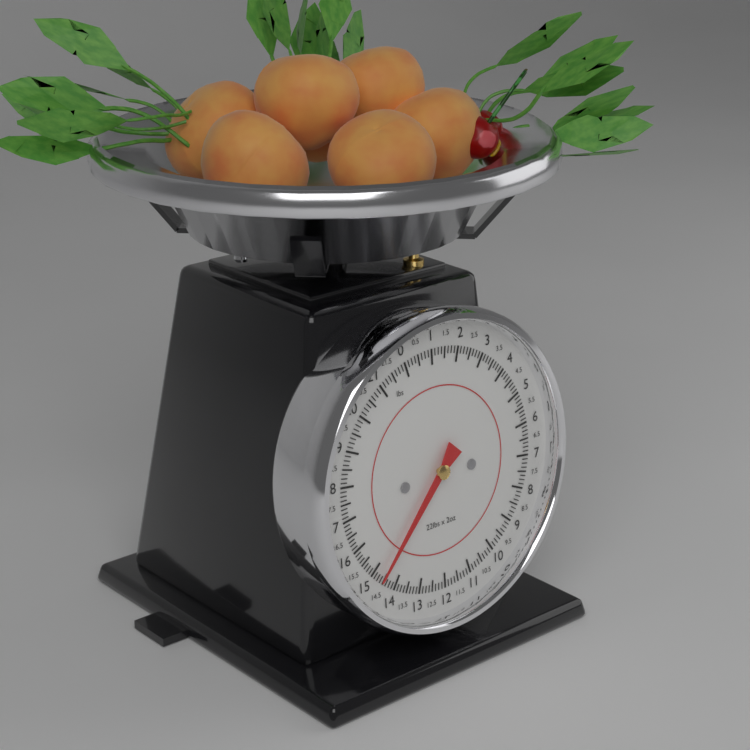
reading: 14.625 lbs
